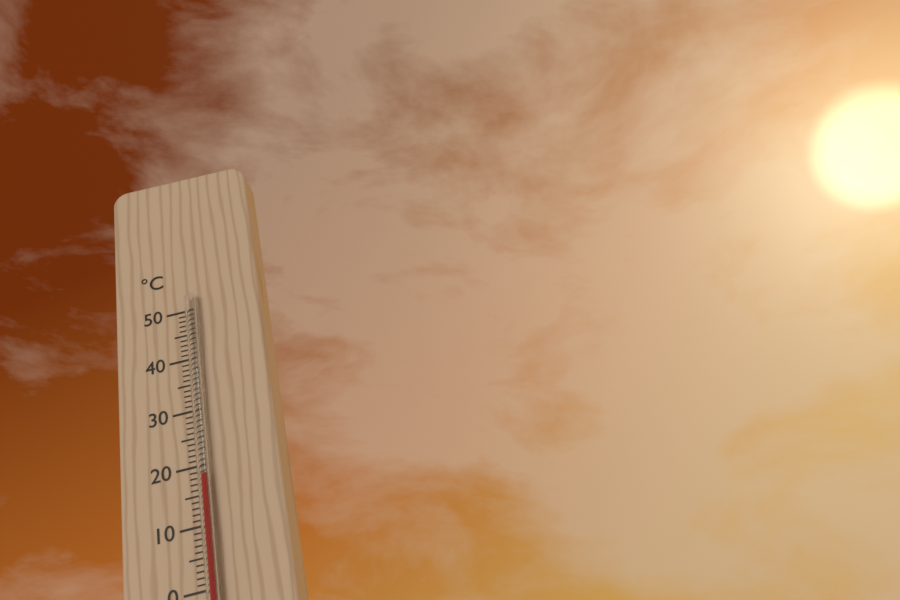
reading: 18 °C
